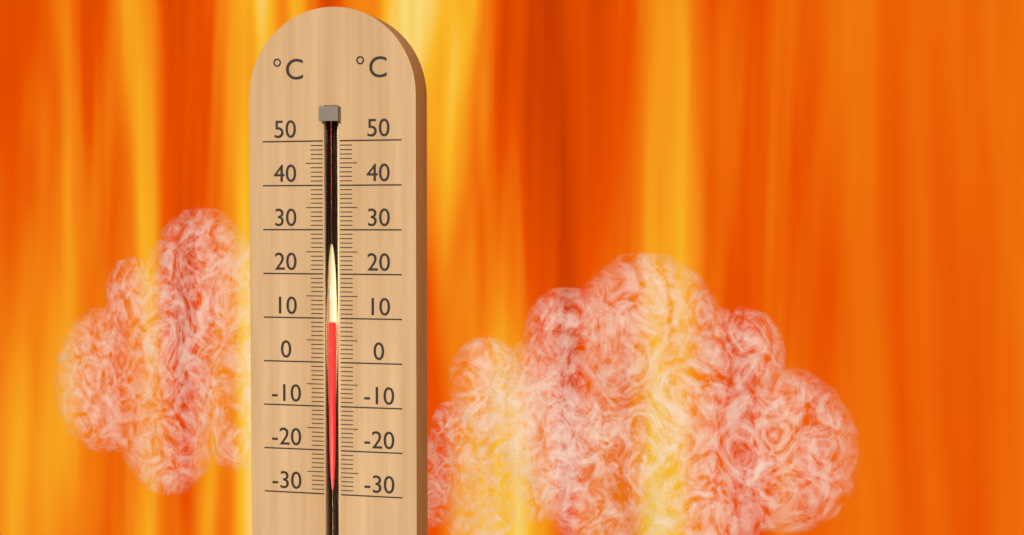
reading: 9 °C
